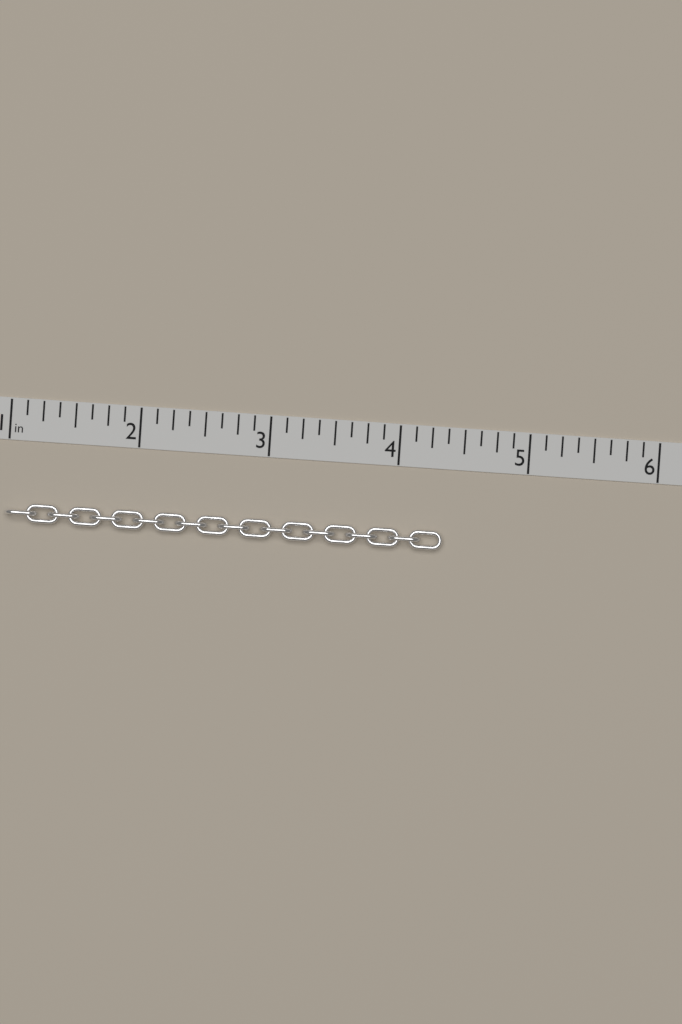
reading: 4.375 in
